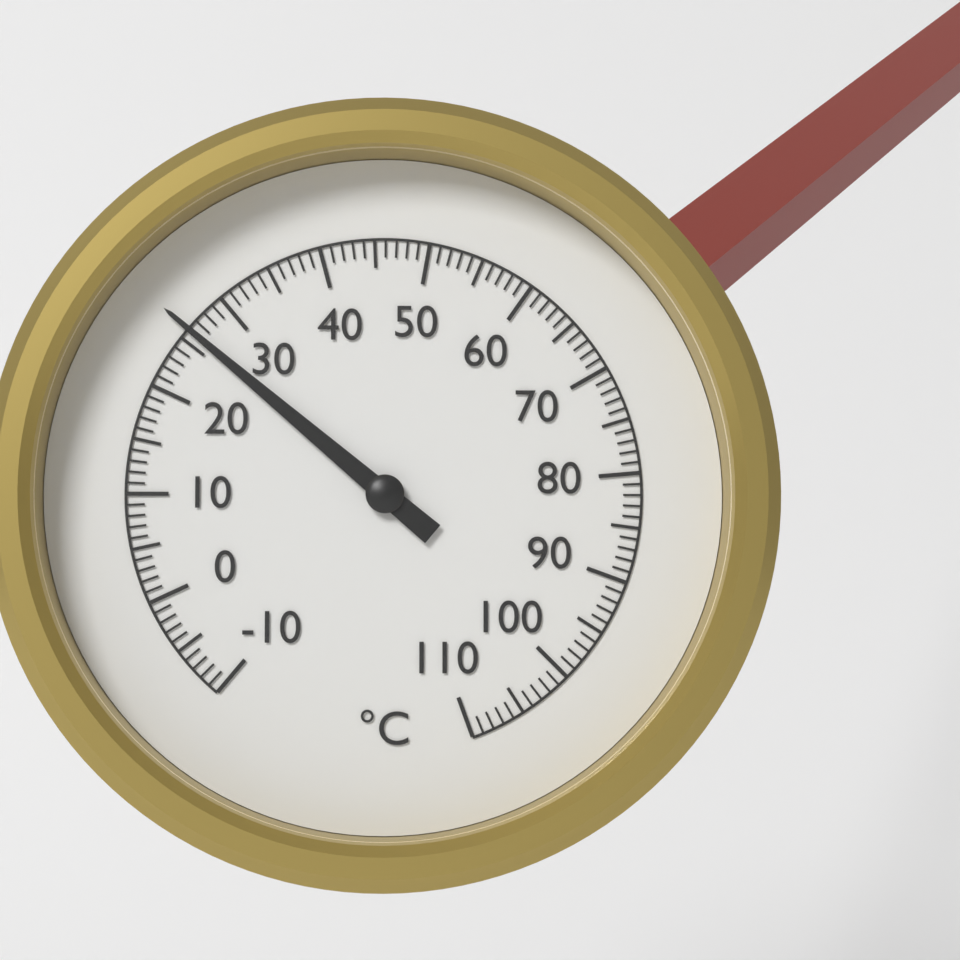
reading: 26 °C
